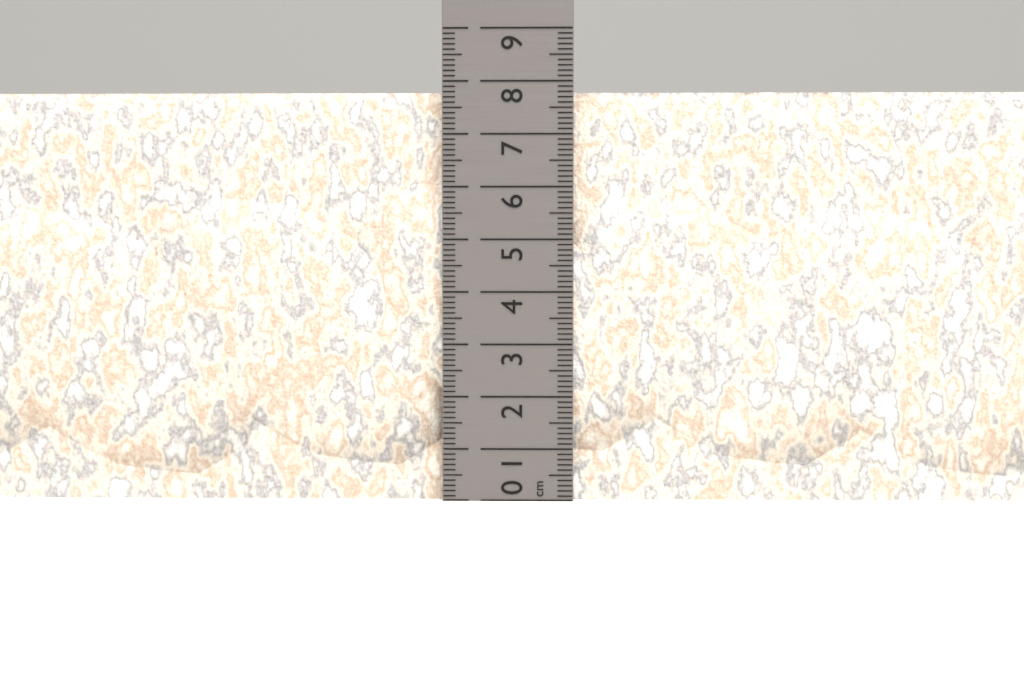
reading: 7.8 cm
